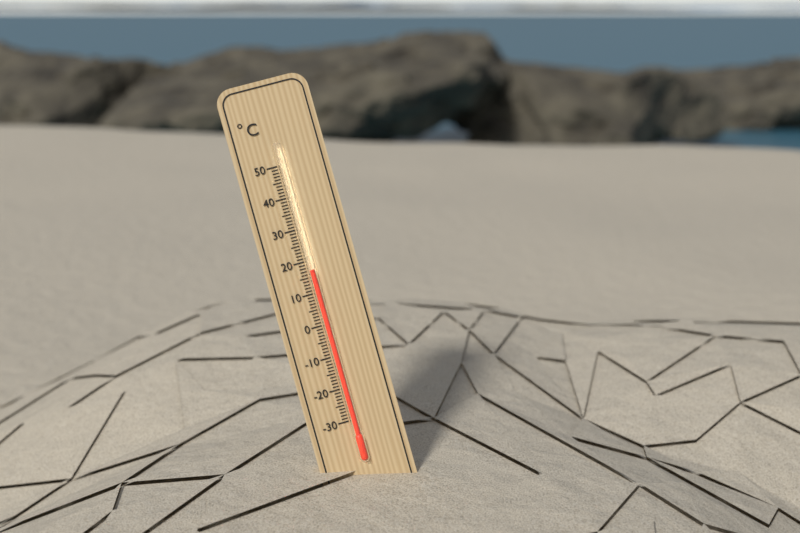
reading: 17 °C
